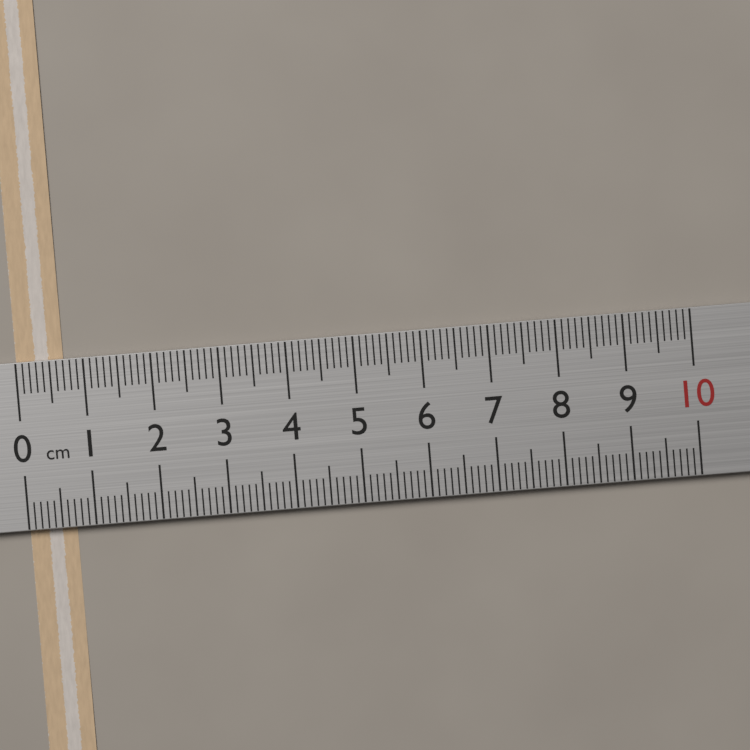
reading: 0.7 cm
